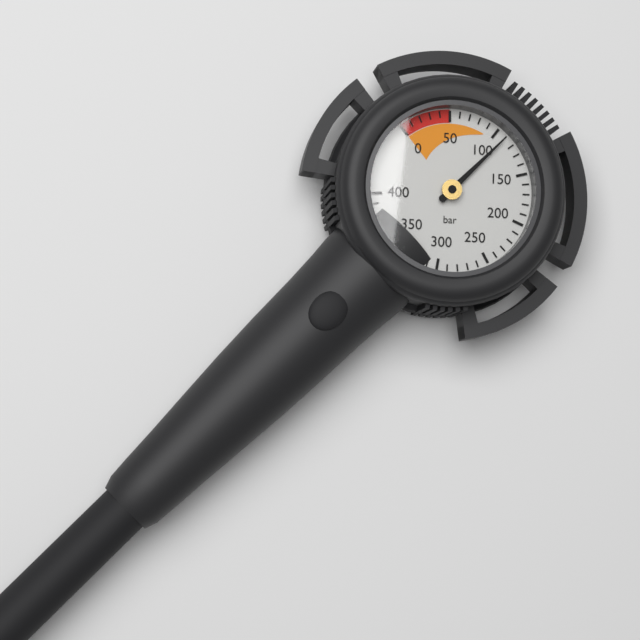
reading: 110 bar
